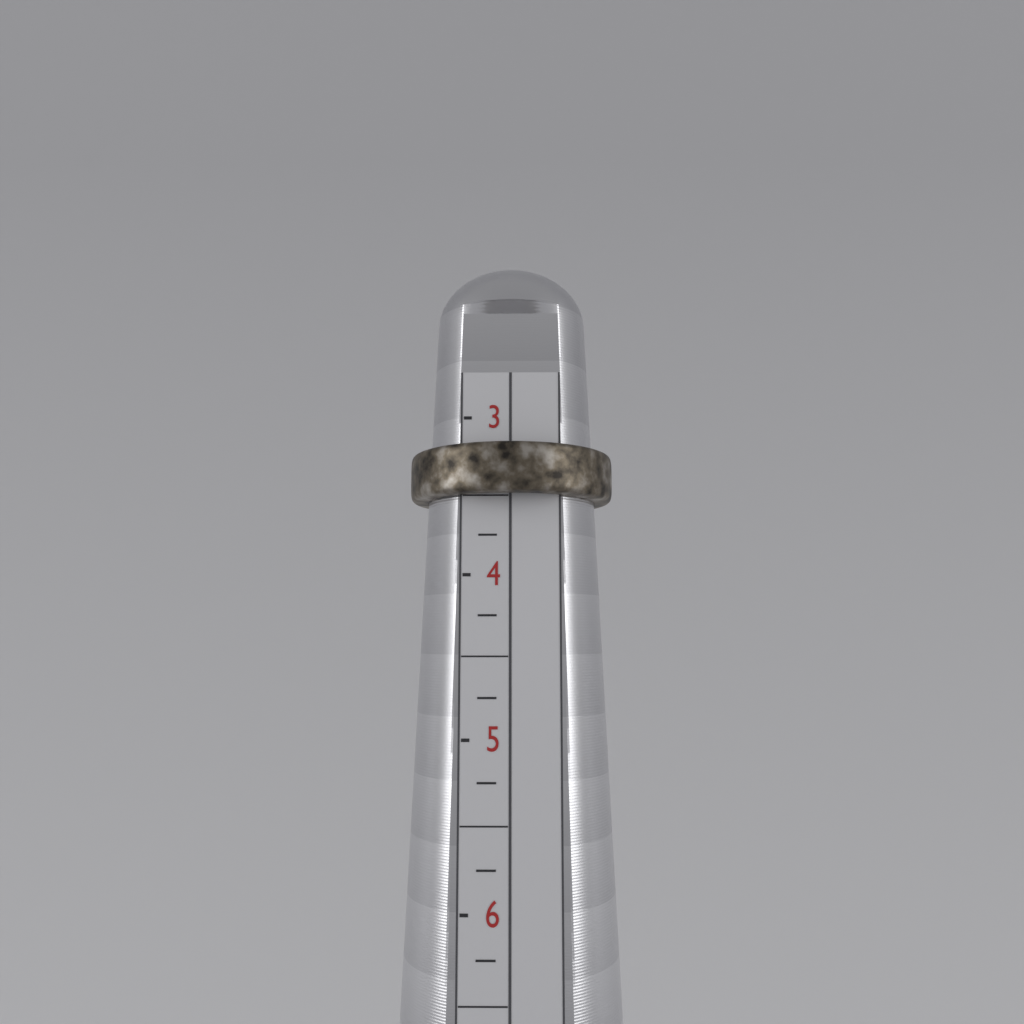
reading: 3.50 (no unit)
